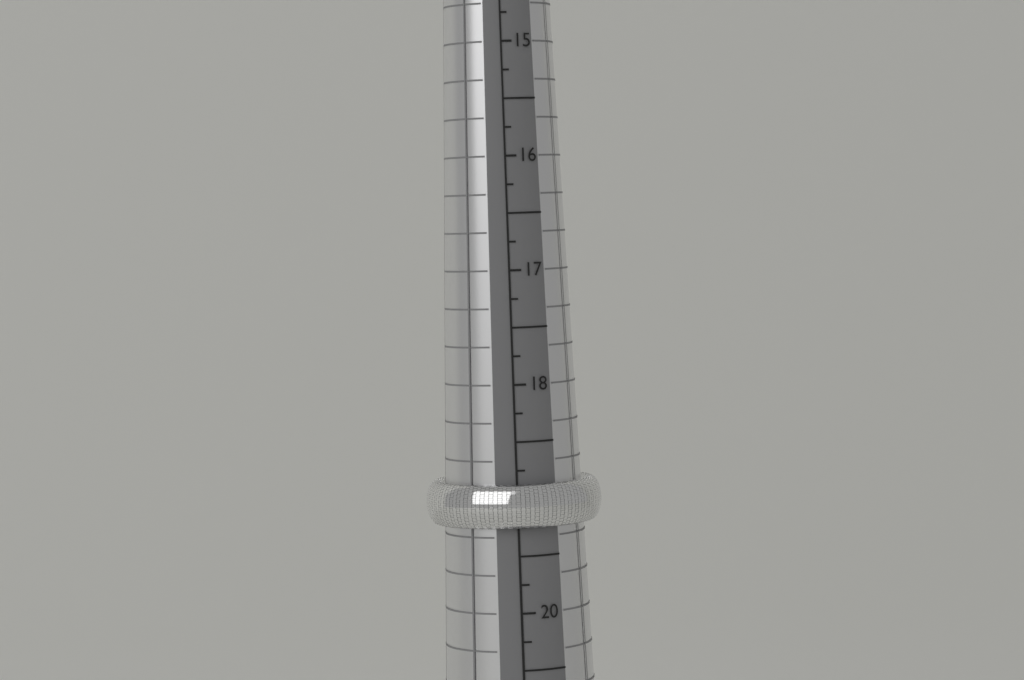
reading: 19.25 mm
